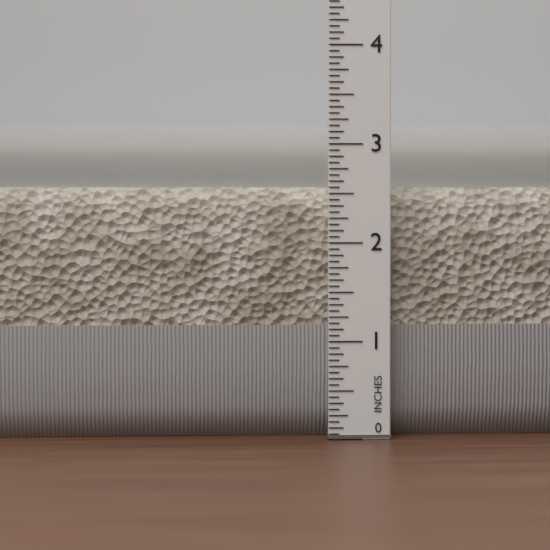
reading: 2.5625 in
